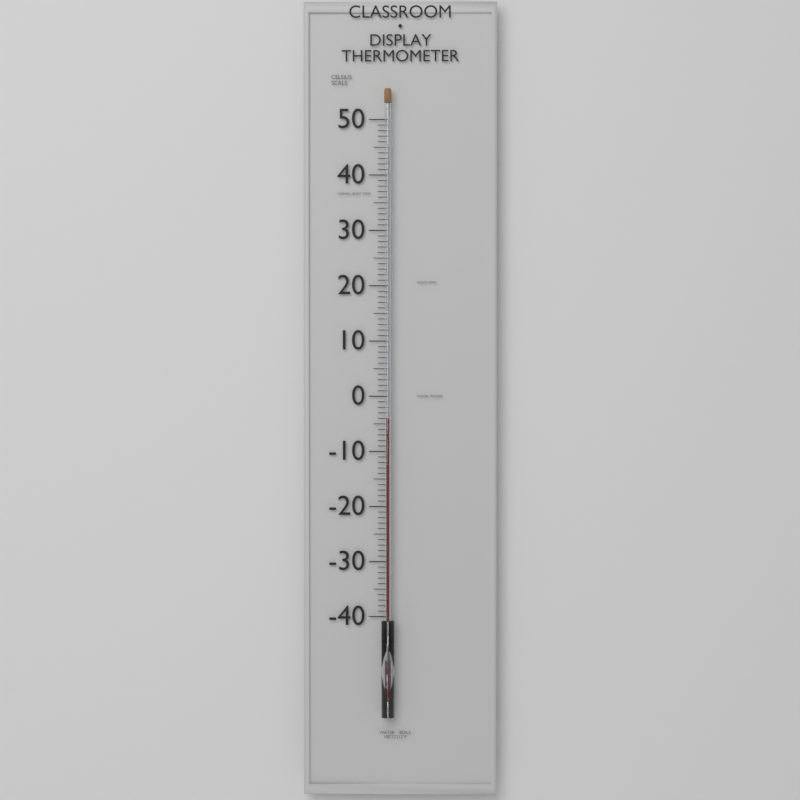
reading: -4 °C
